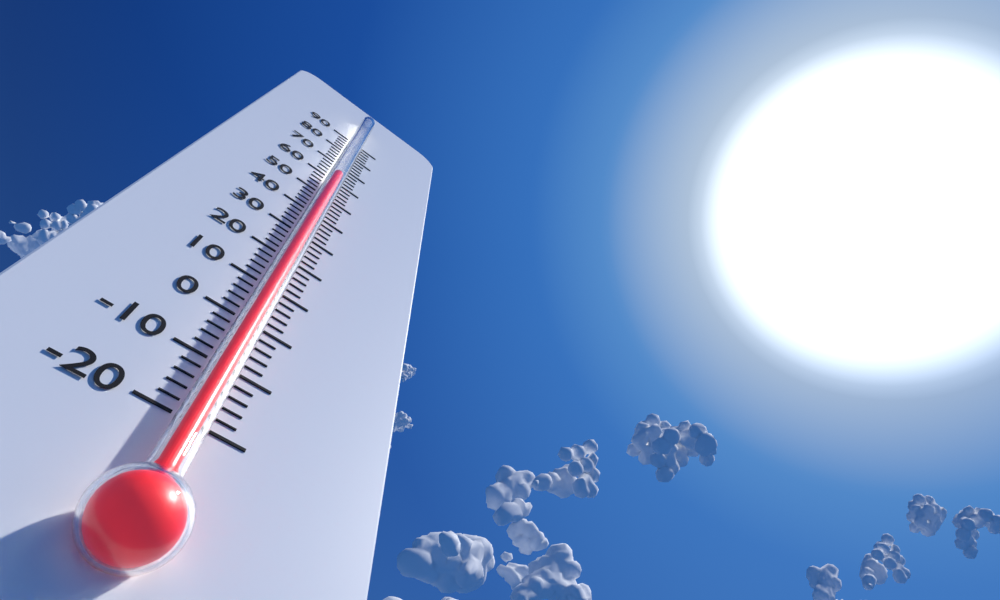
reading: 58 (no unit)
